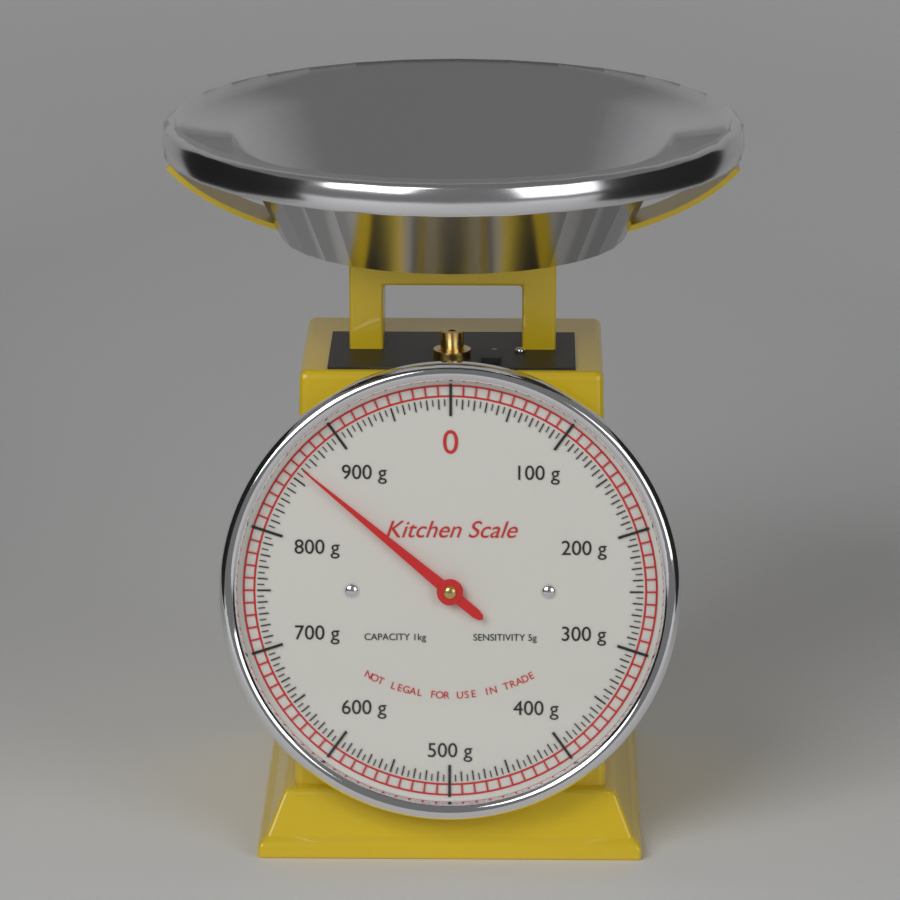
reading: 860 g
